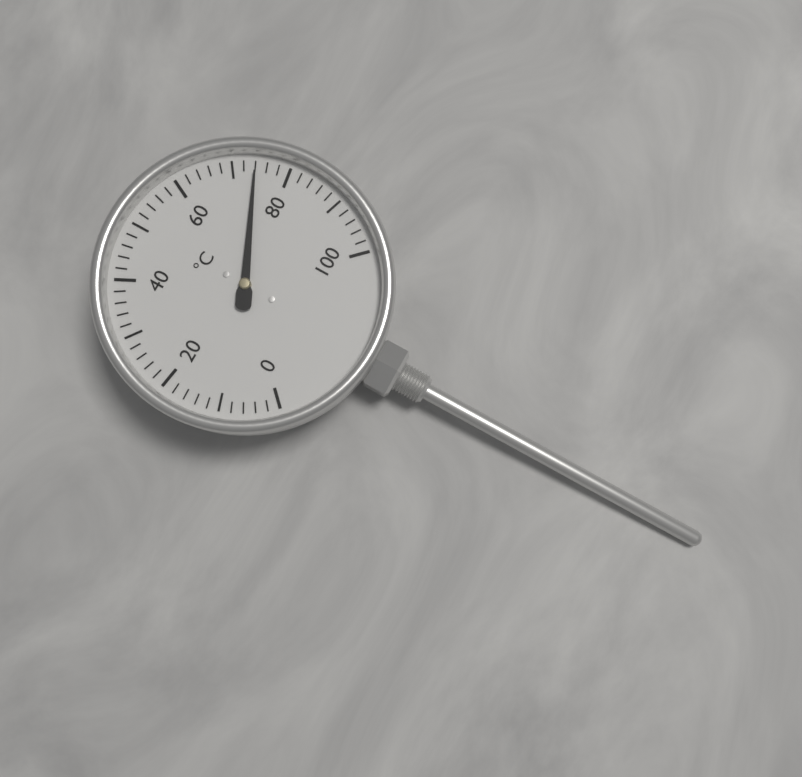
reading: 74 °C
